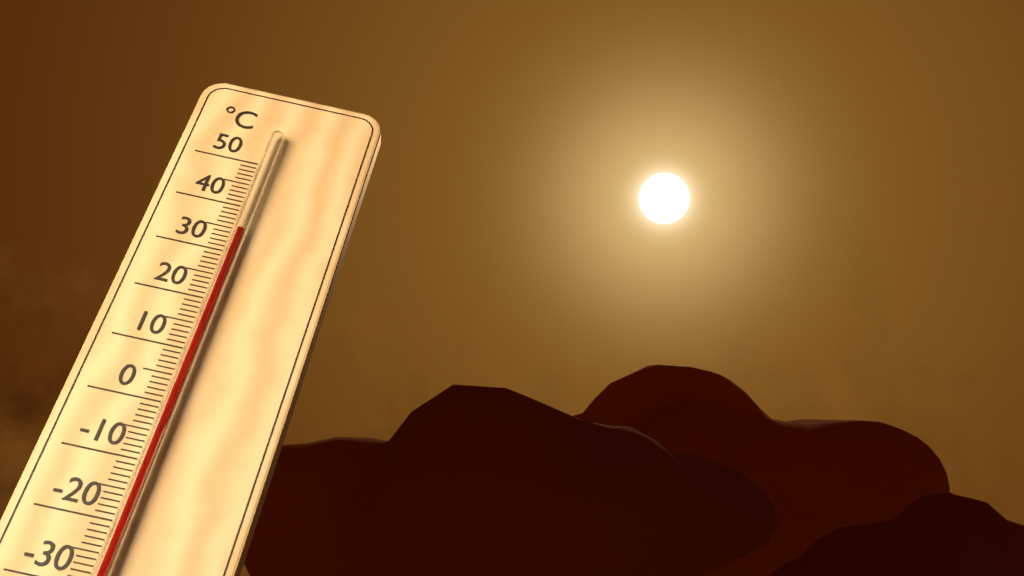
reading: 34 °C
